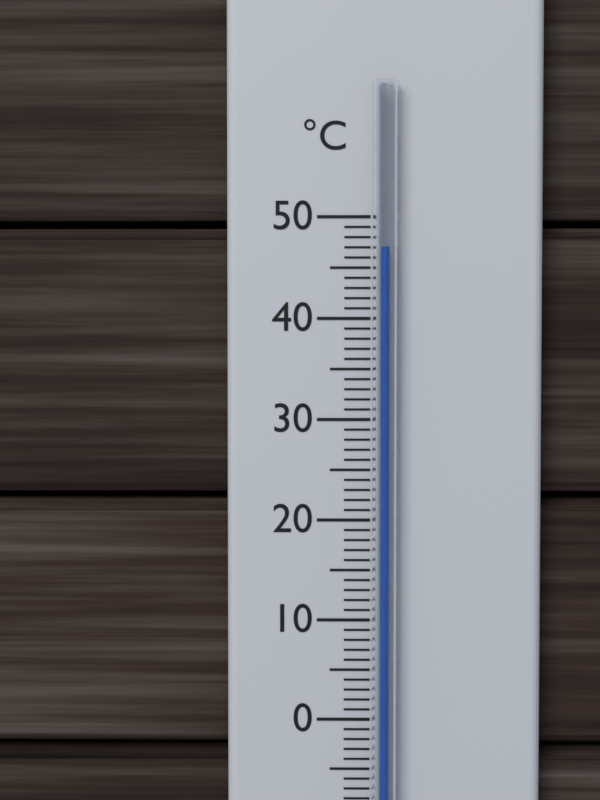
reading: 47 °C
